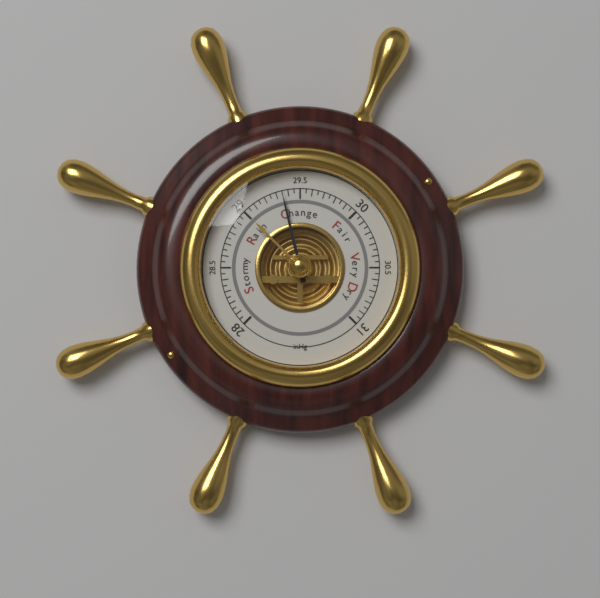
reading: 29.35 inHg
